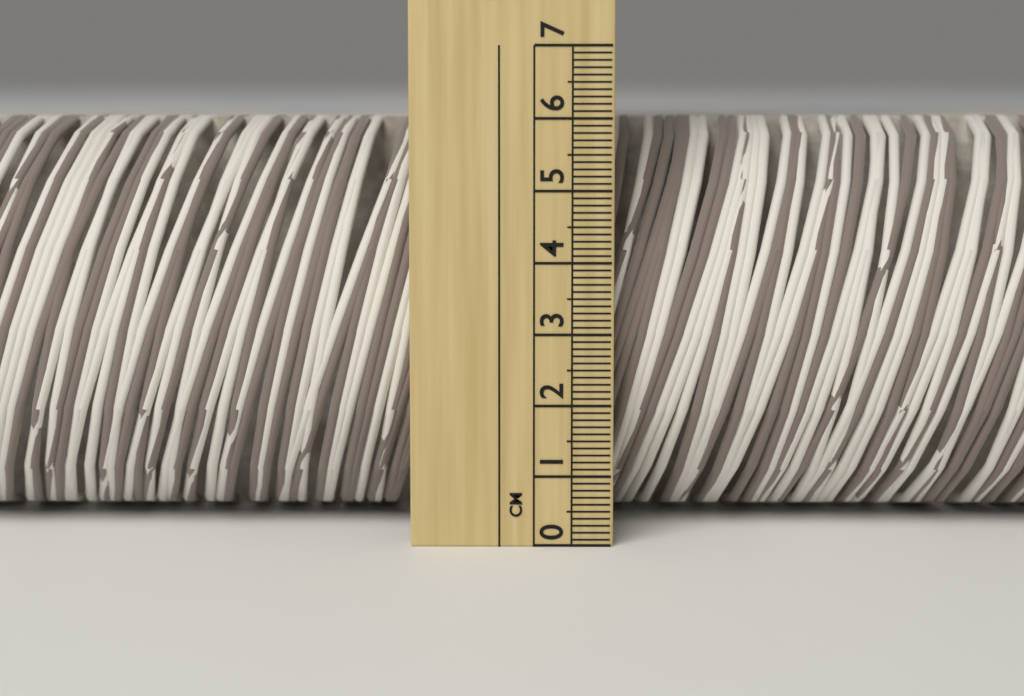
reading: 6.0 cm
